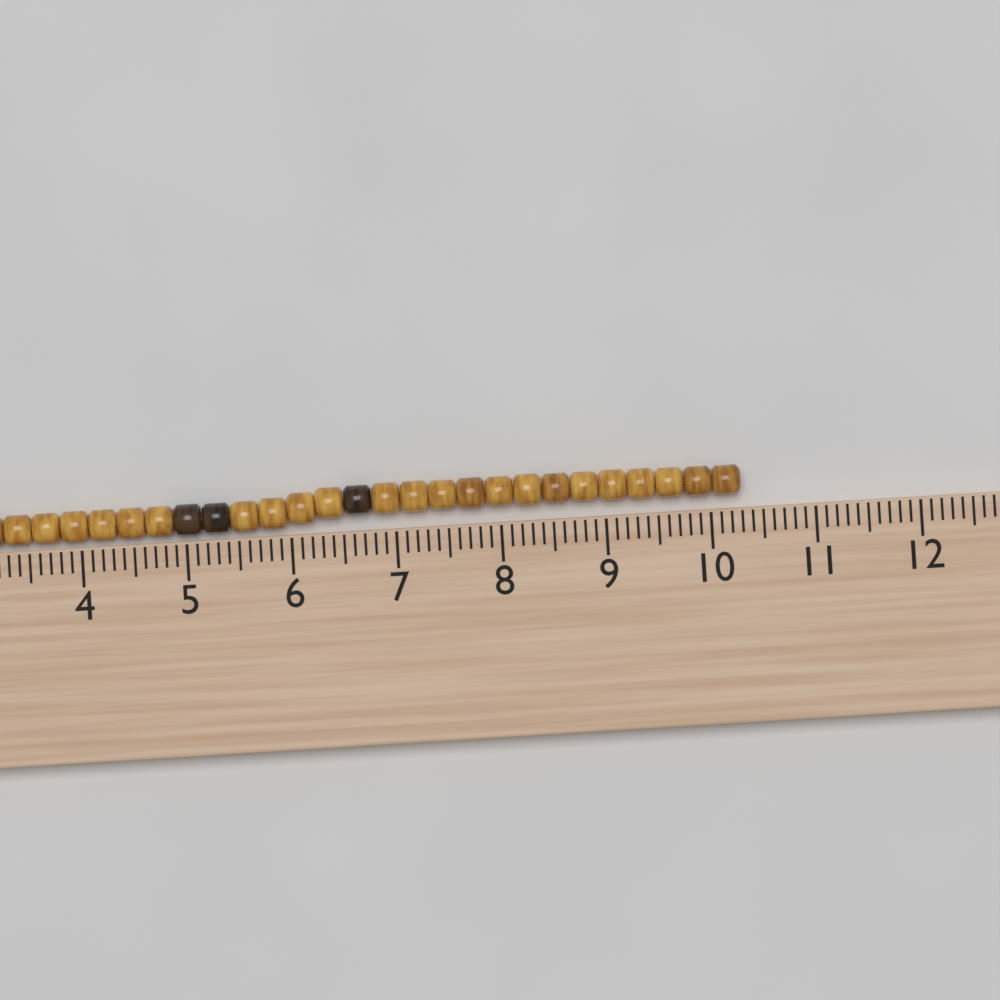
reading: 10.3 cm
